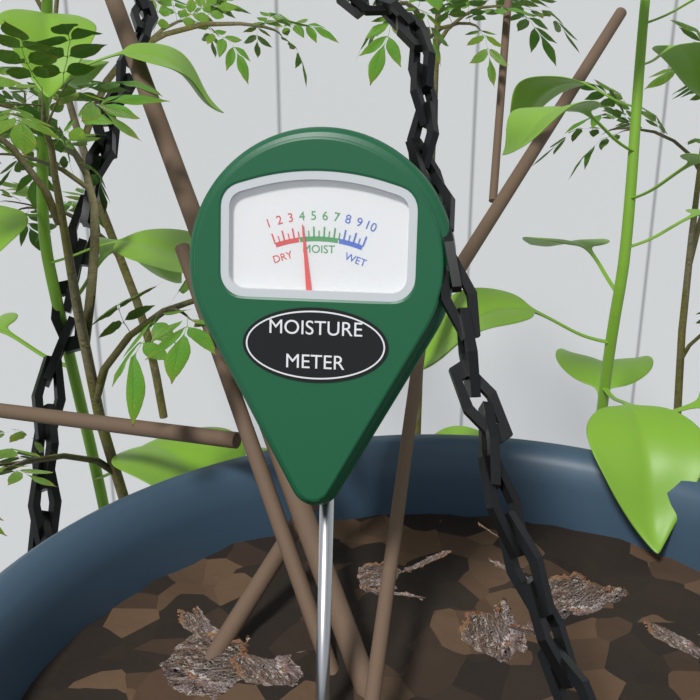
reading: 4.0 (no unit)
